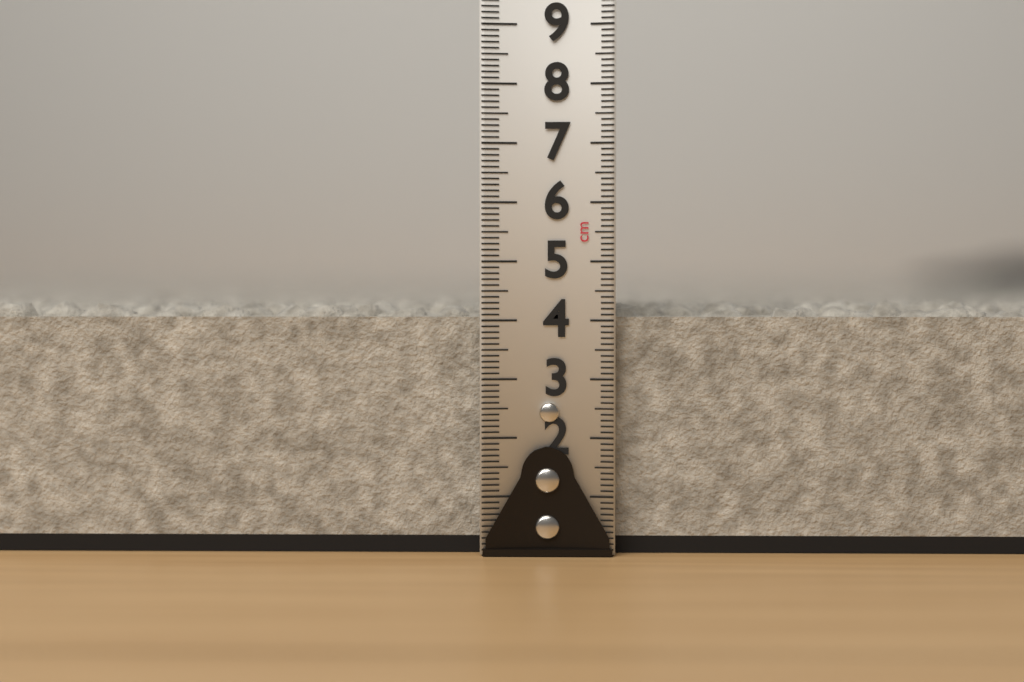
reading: 4.4 cm
